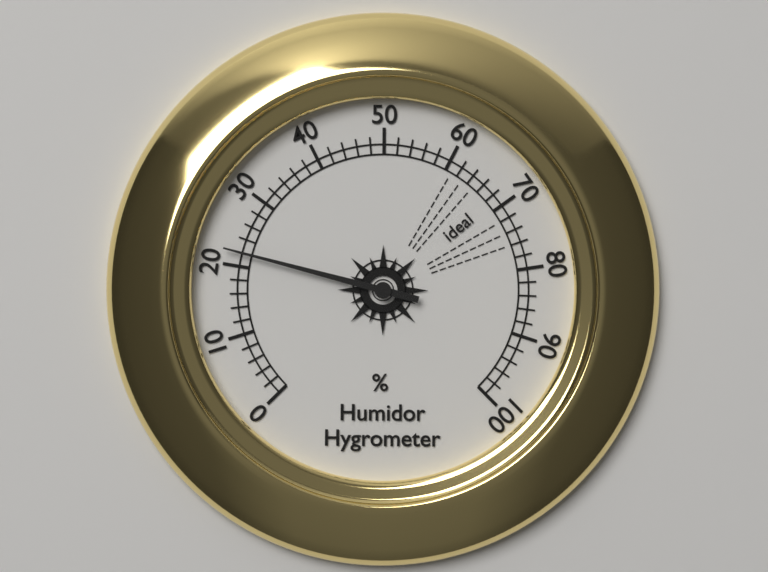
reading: 22 %
